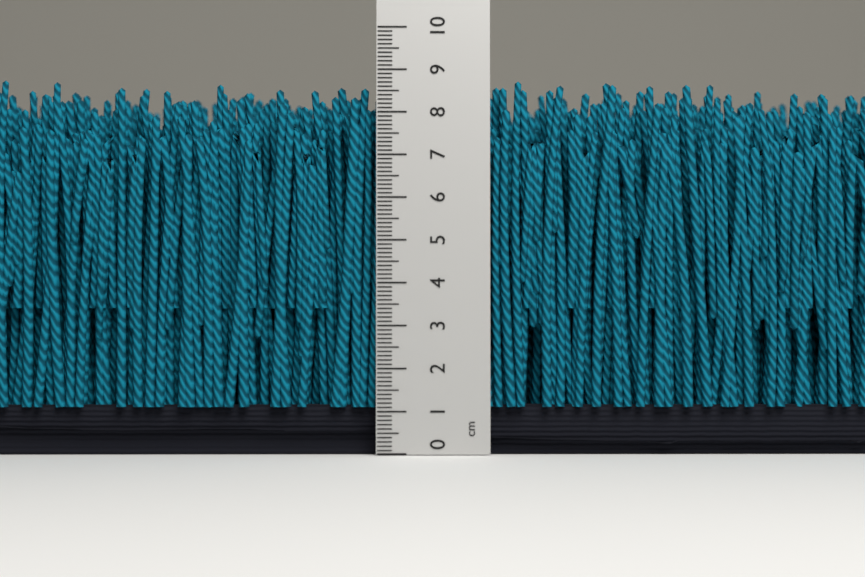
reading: 8.8 cm
